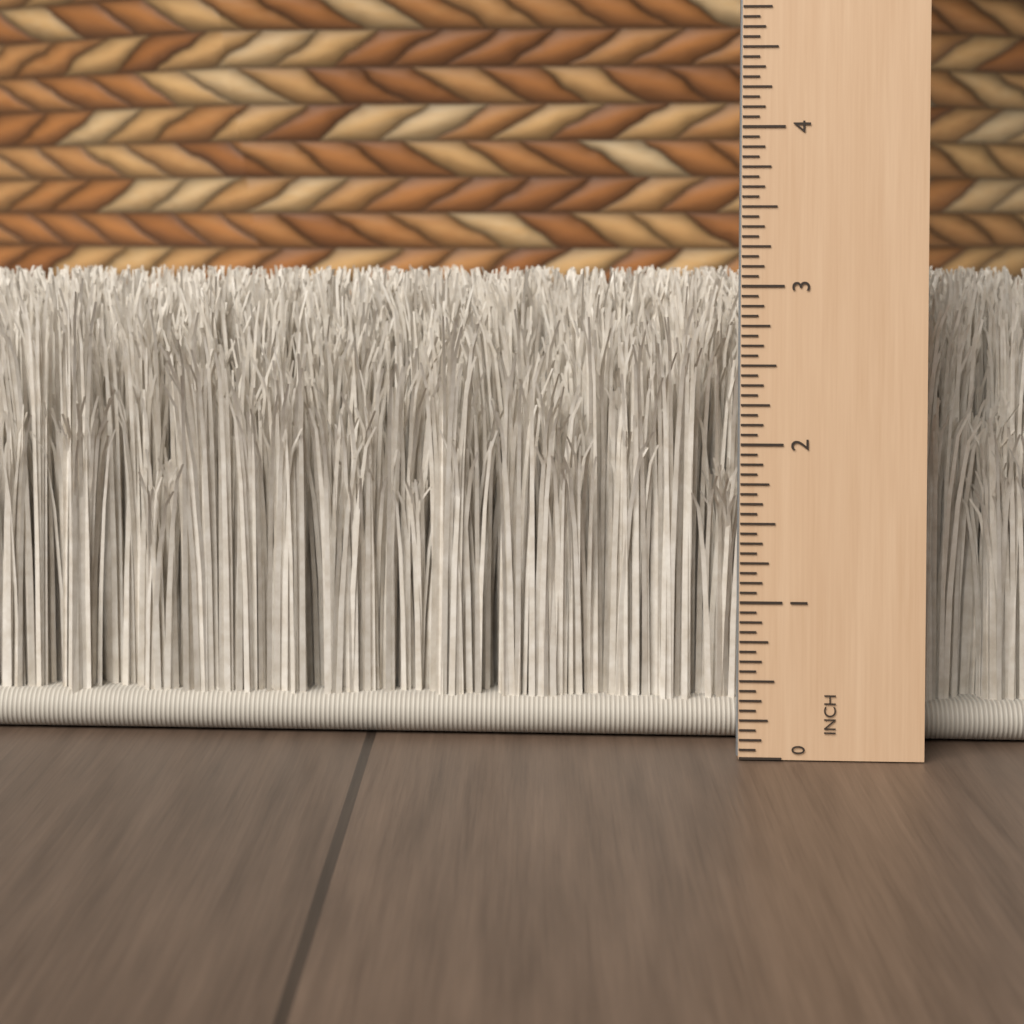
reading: 3.0625 in
